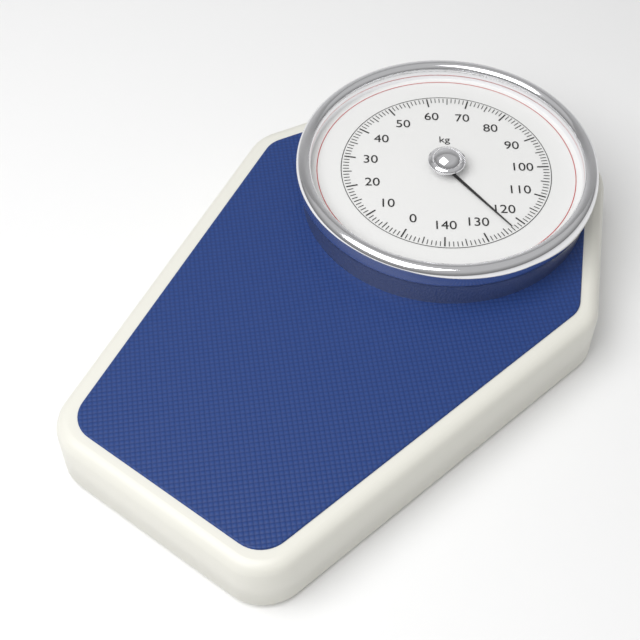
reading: 123 kg
